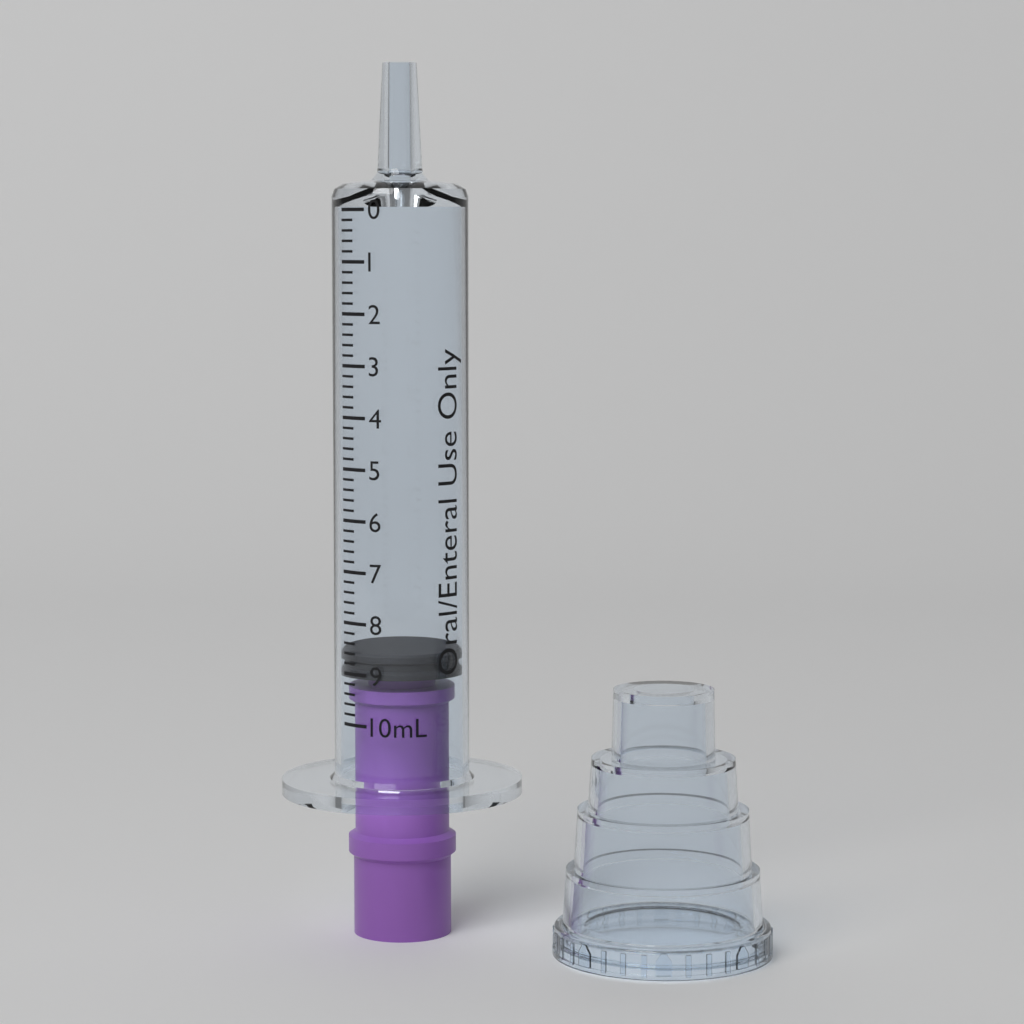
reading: 8.6 mL
